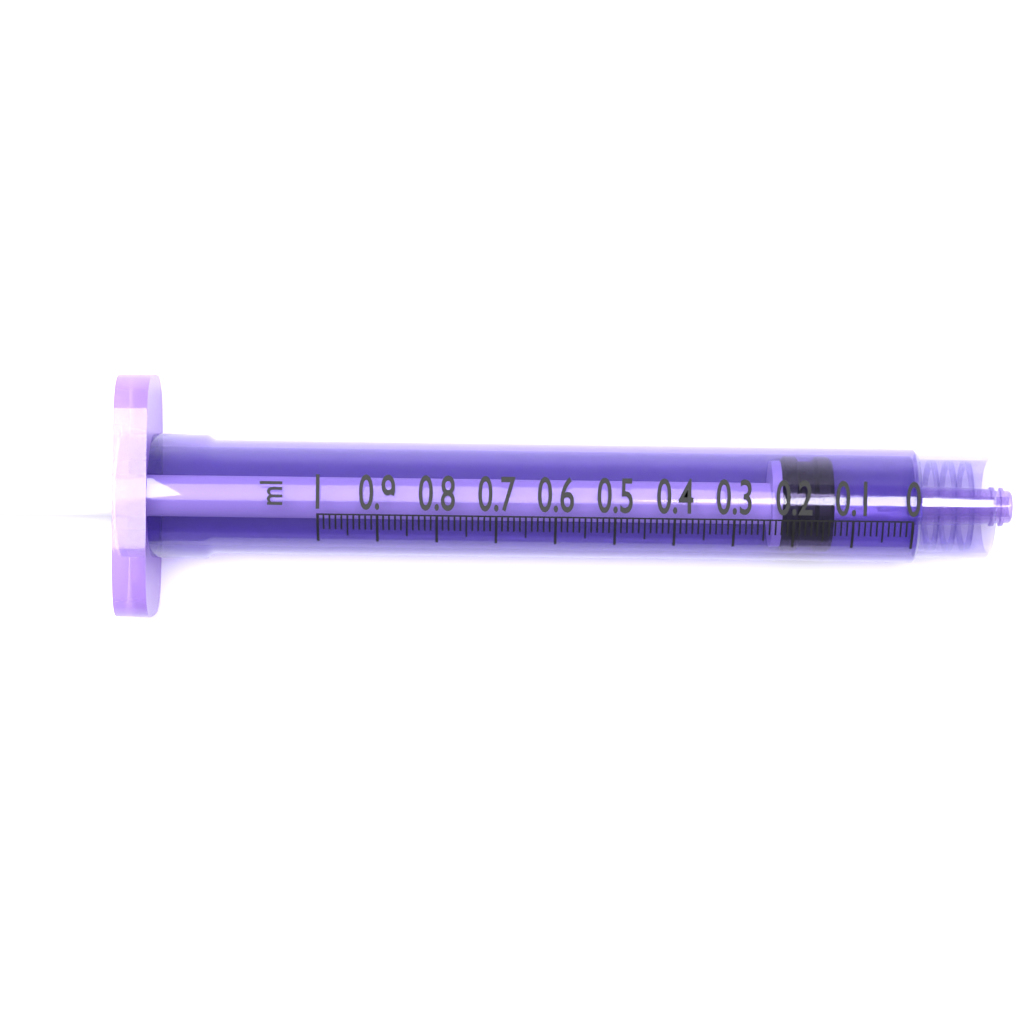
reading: 0.13 ml
